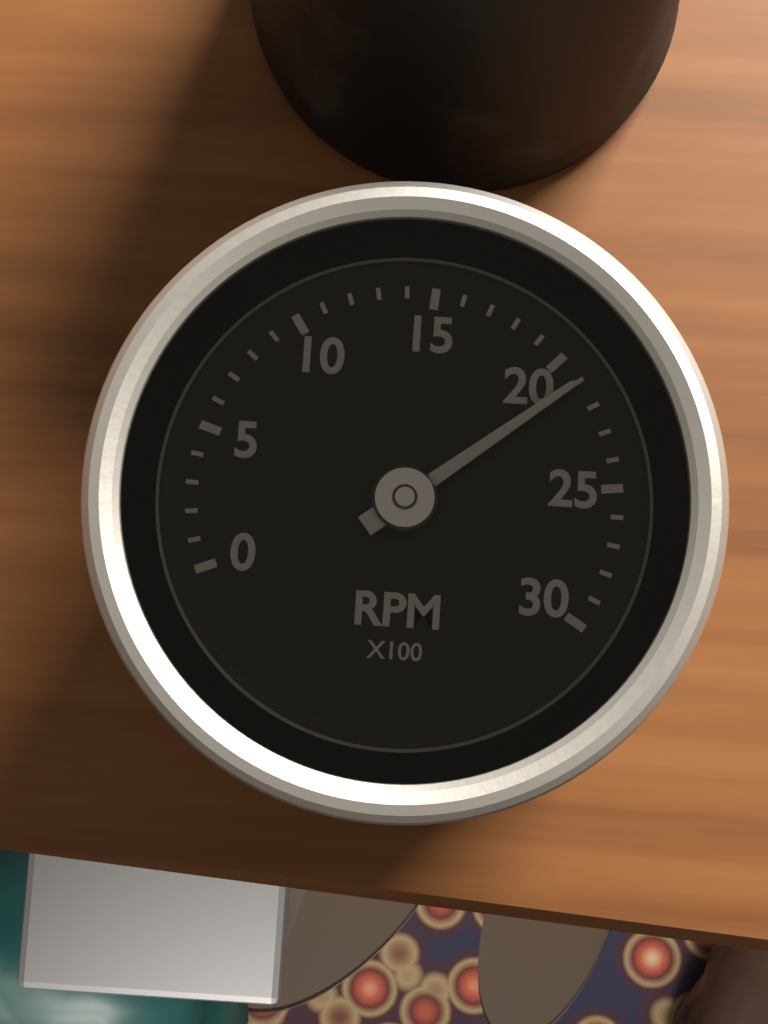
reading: 21 RPM x100
